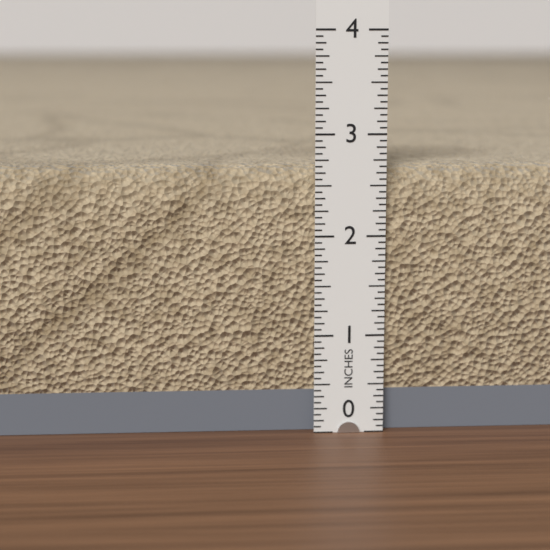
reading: 2.6875 in
